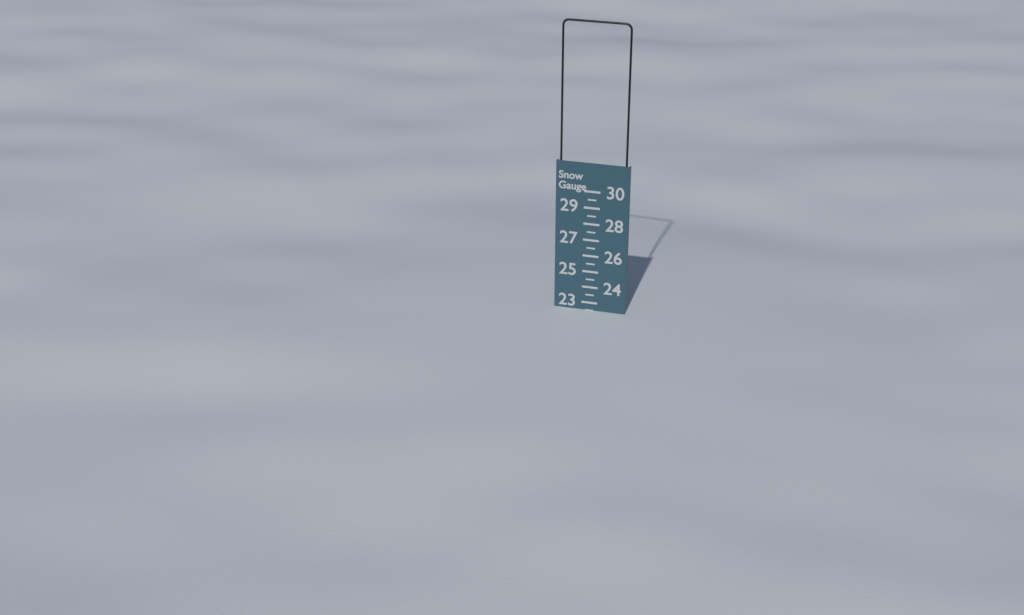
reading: 22.5 (no unit)
